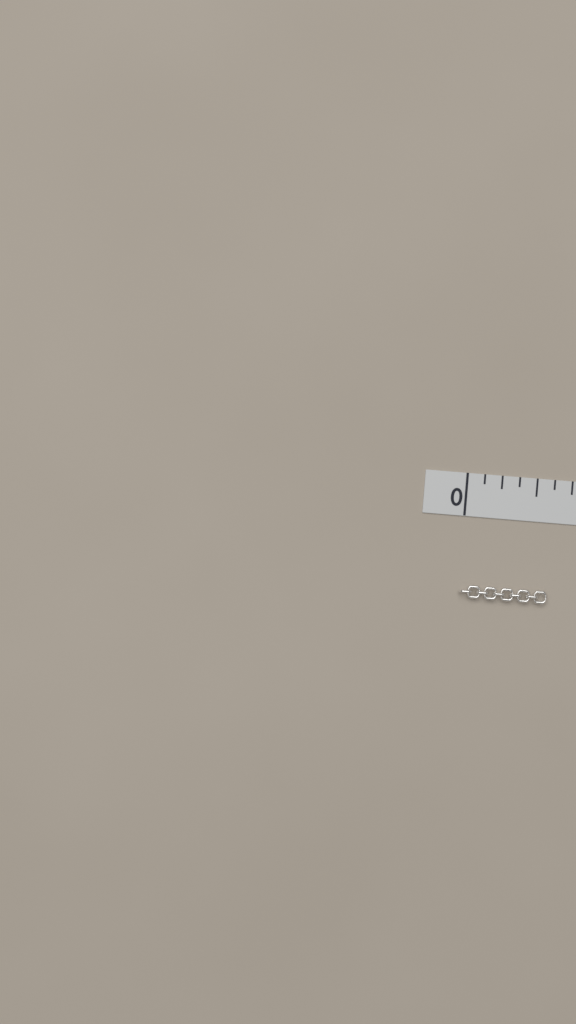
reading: 0.625 in
